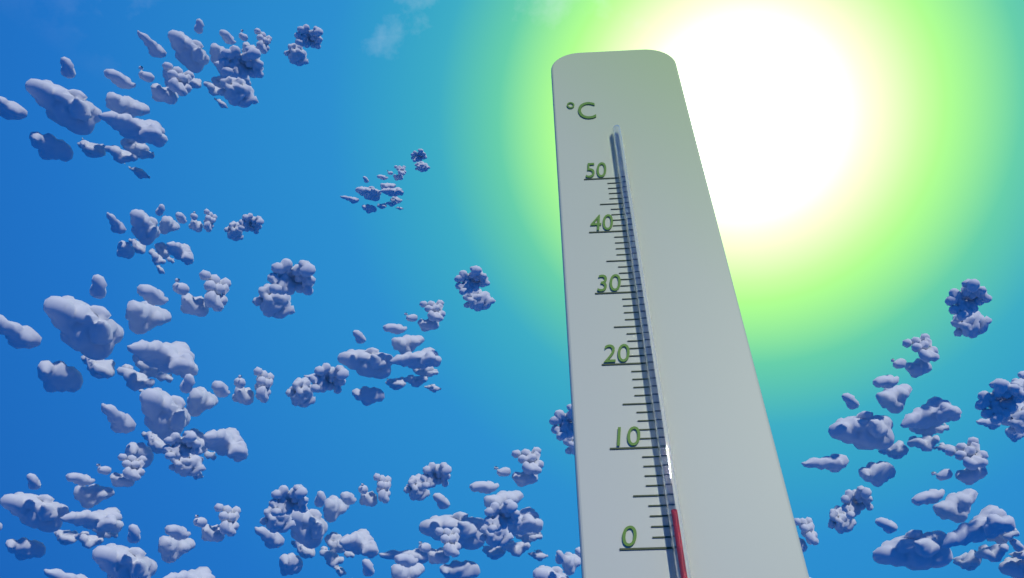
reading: 3 °C
